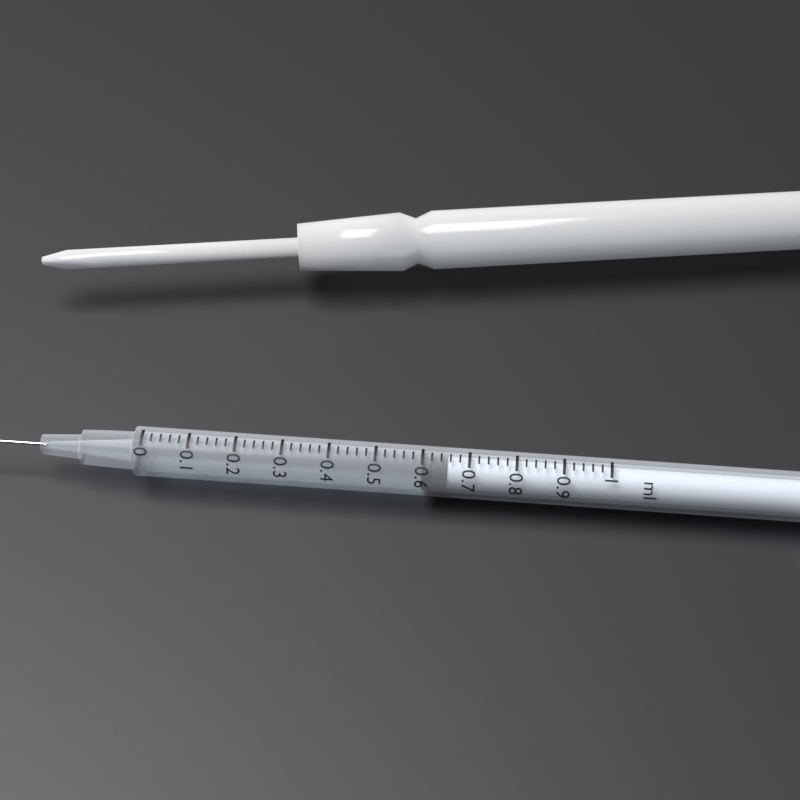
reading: 0.60 ml
